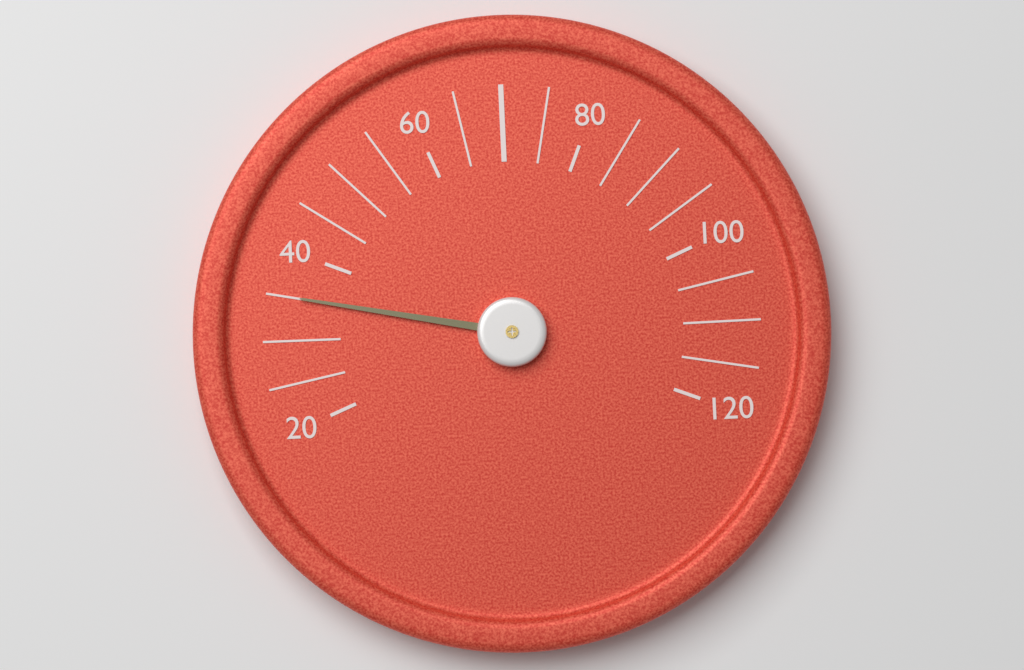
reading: 35 (no unit)
